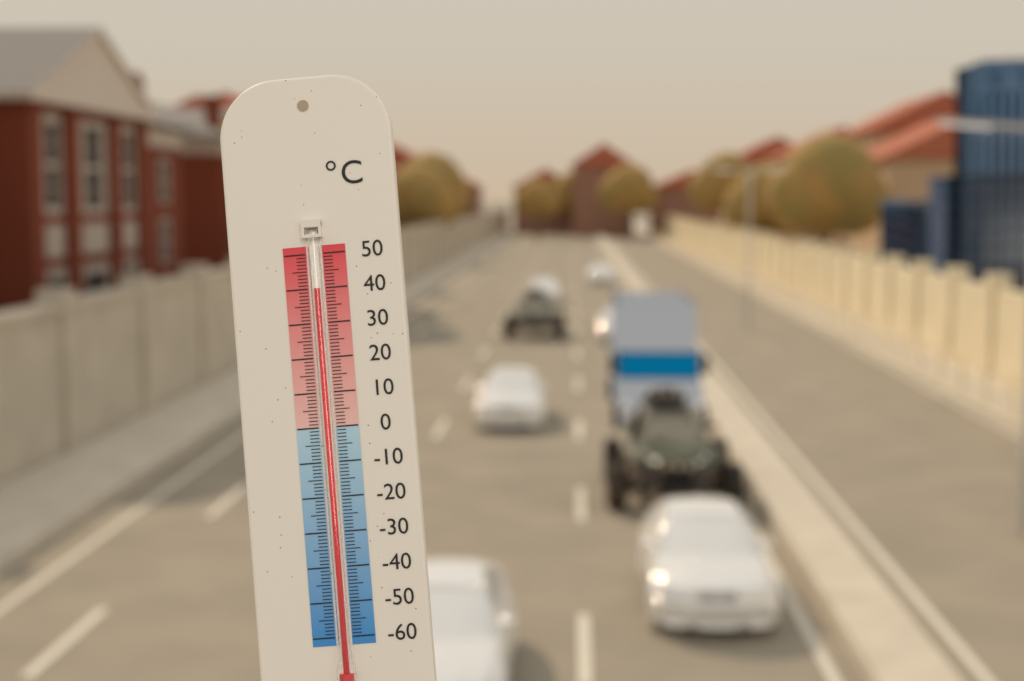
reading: 40 °C
